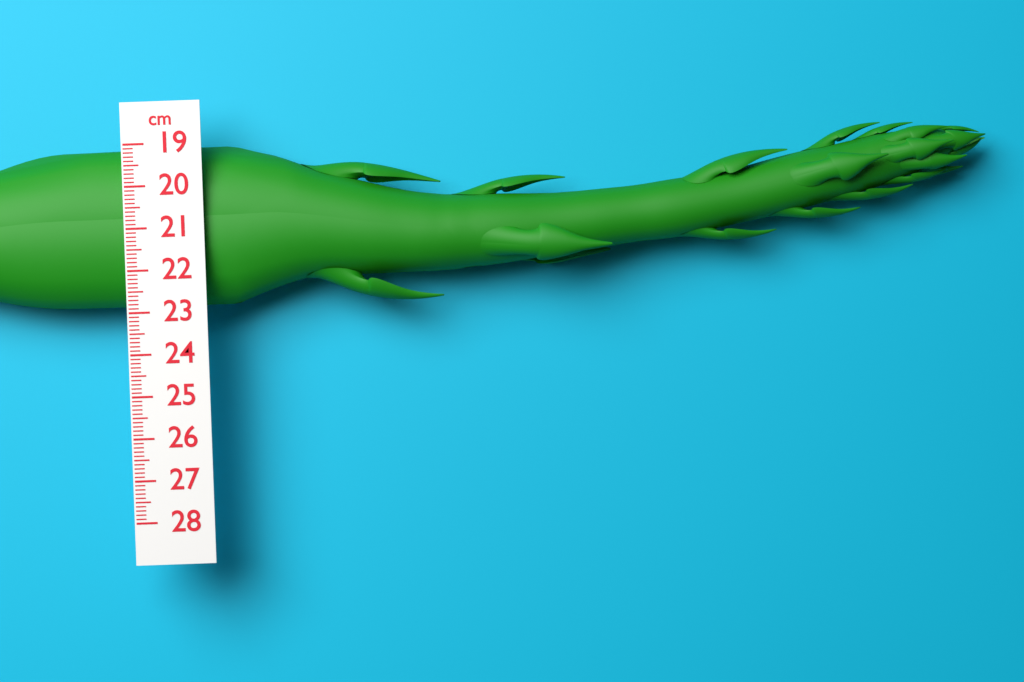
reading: 22.9 cm
